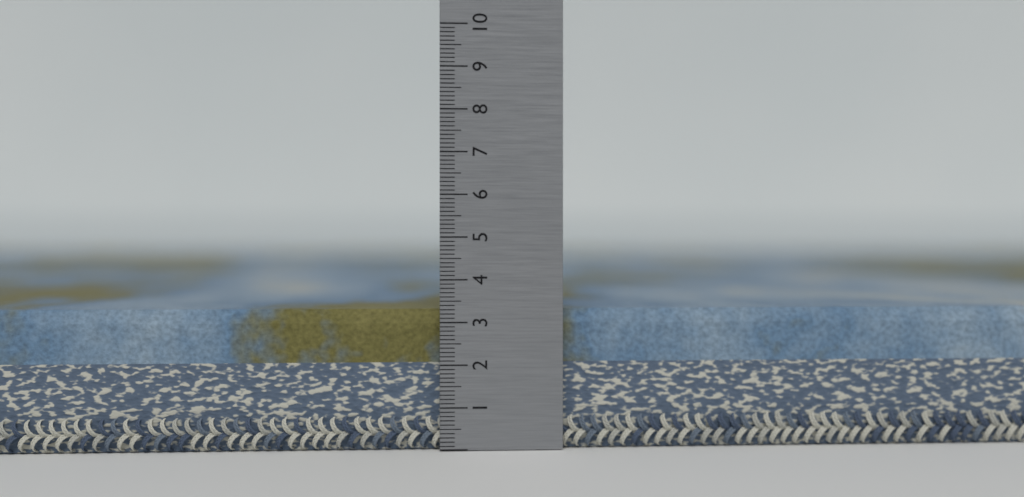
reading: 3.3 (no unit)
